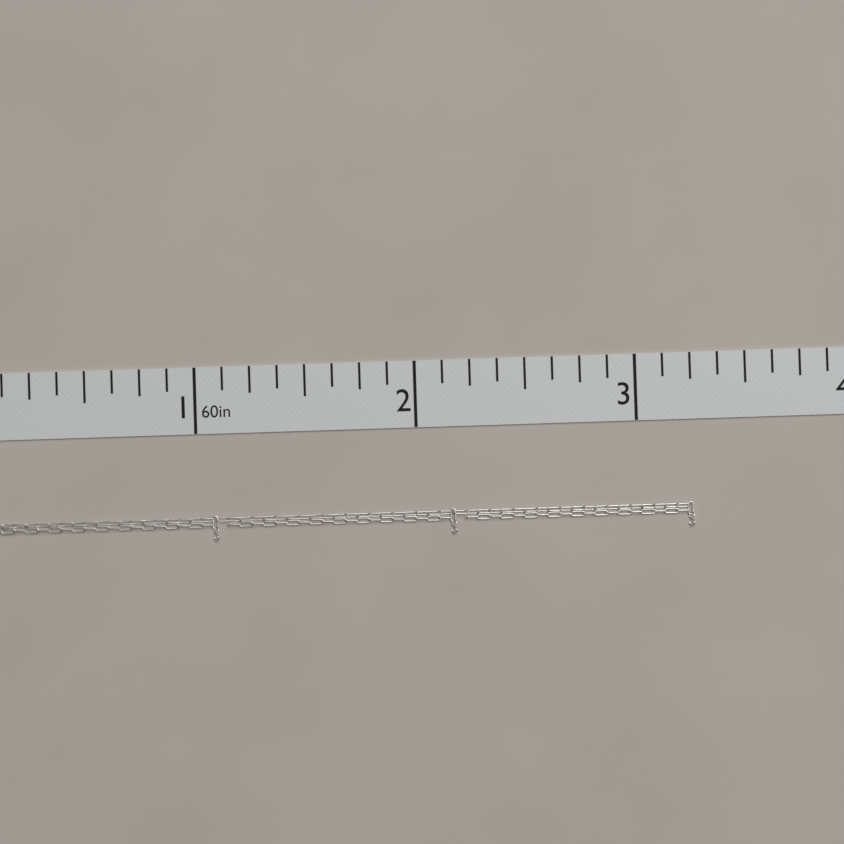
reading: 3.250 in
